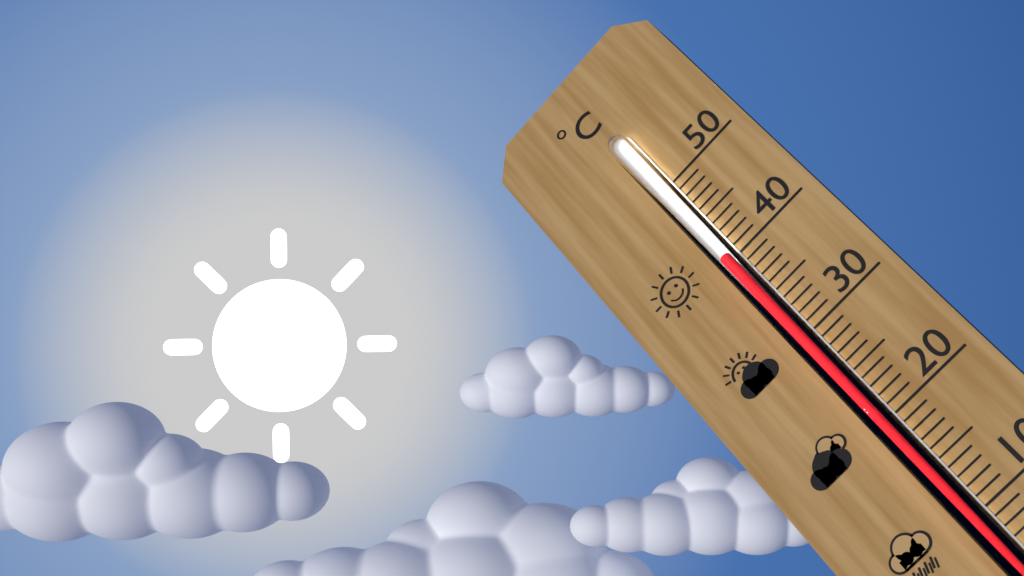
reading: 40 °C
